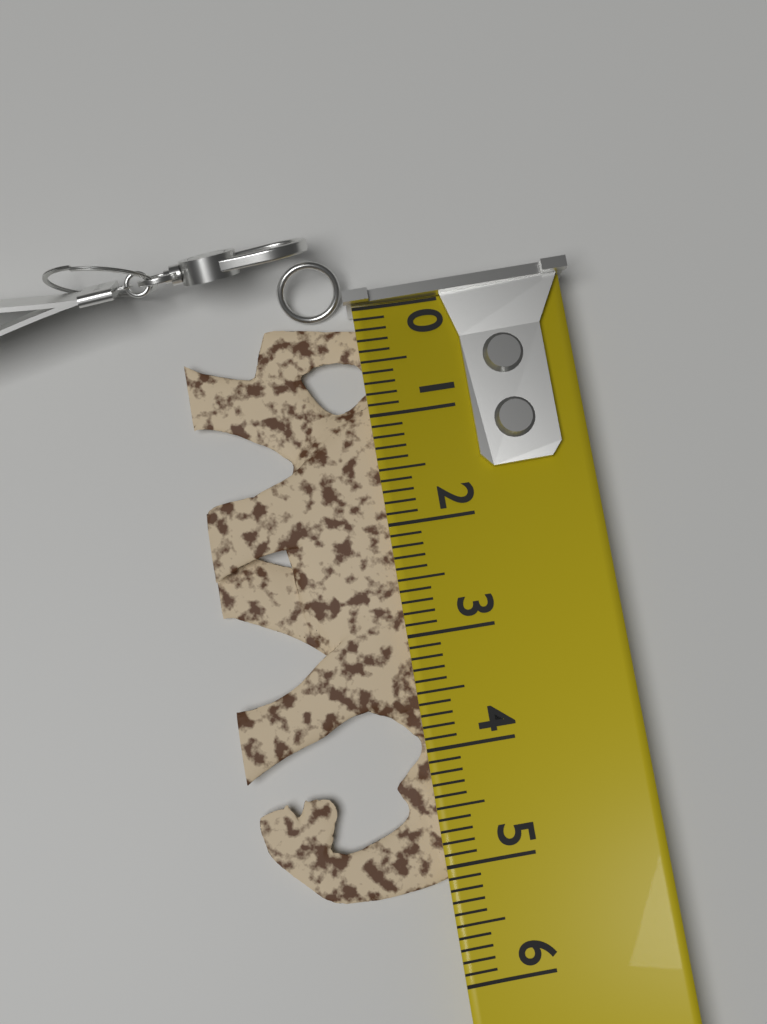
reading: 5.2 (no unit)
